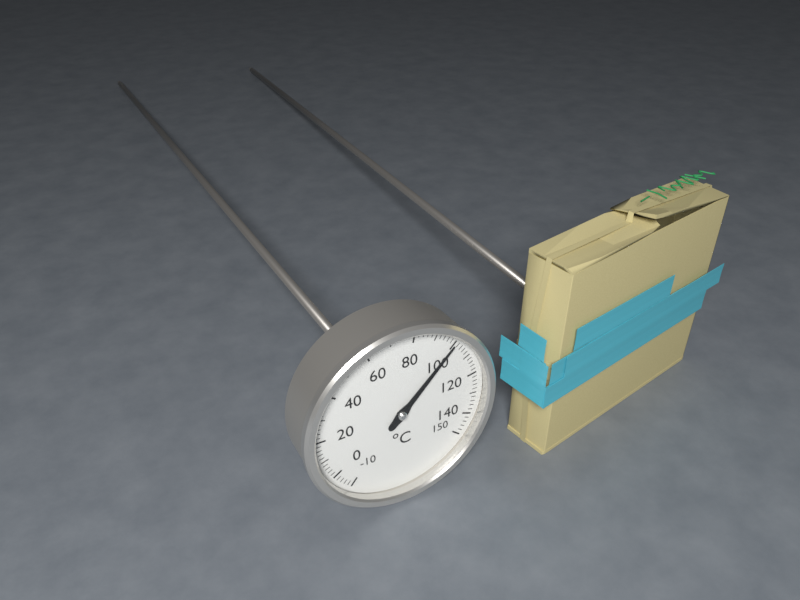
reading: 100 °C
